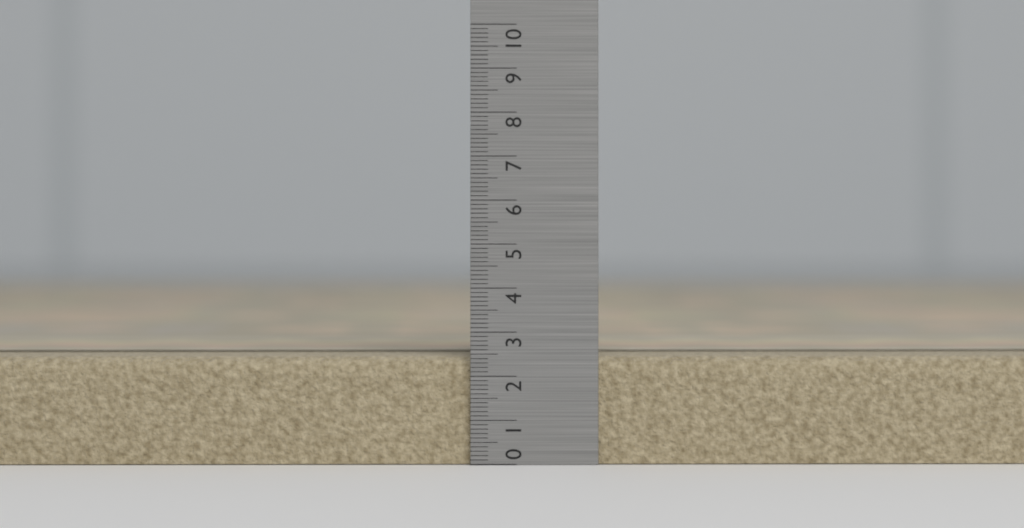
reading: 2.5 (no unit)
